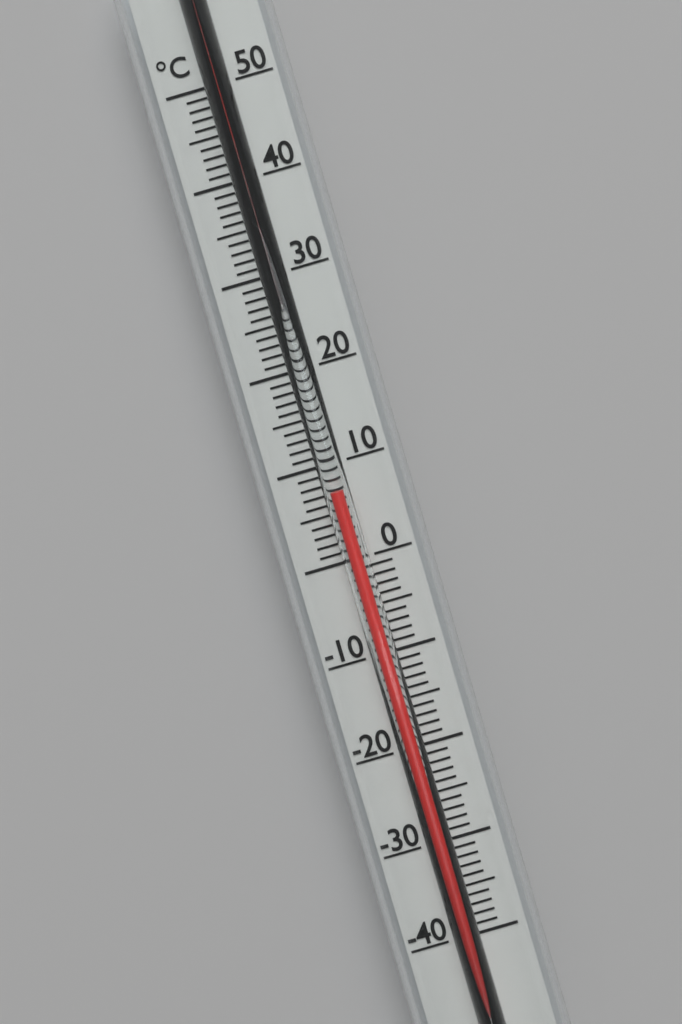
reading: 7 °C
